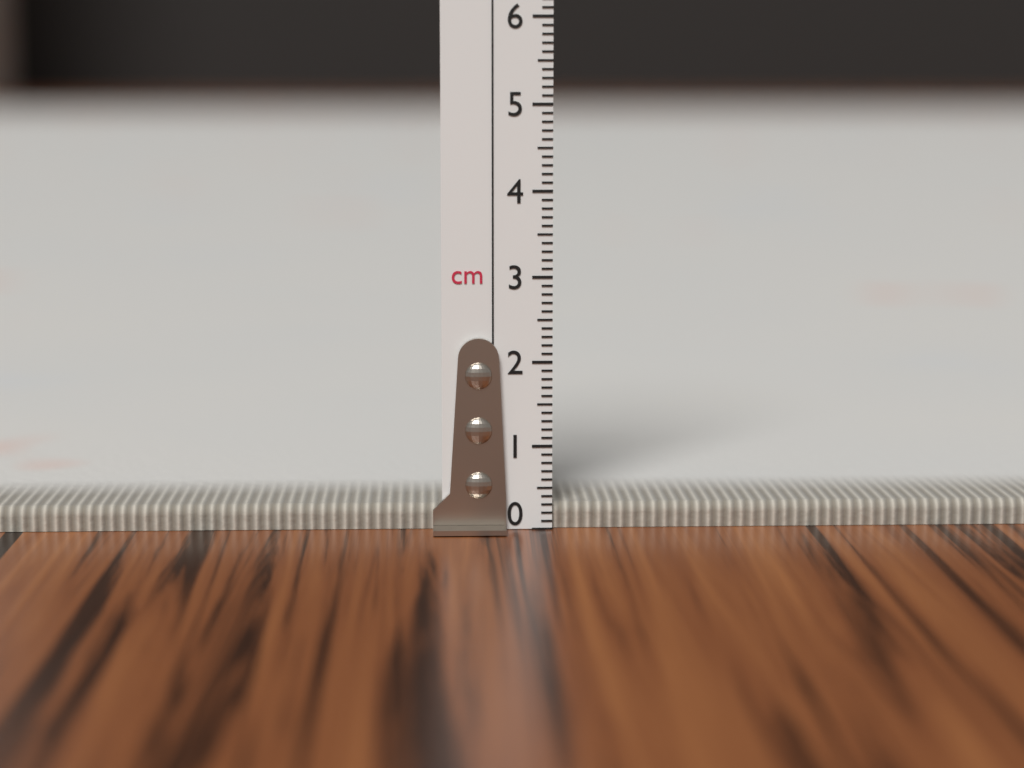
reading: 0.3 cm
